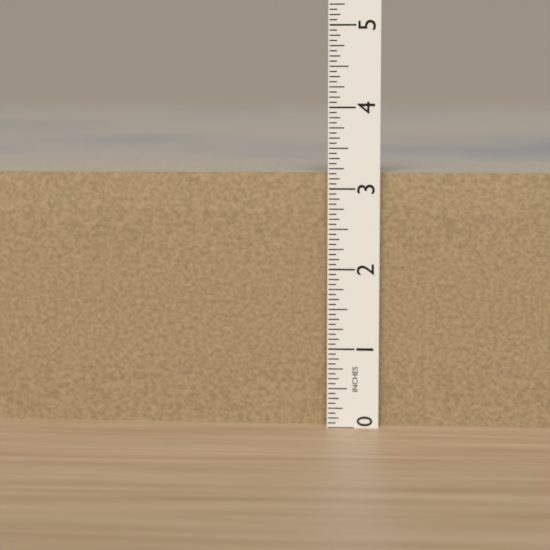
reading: 3.1875 in
